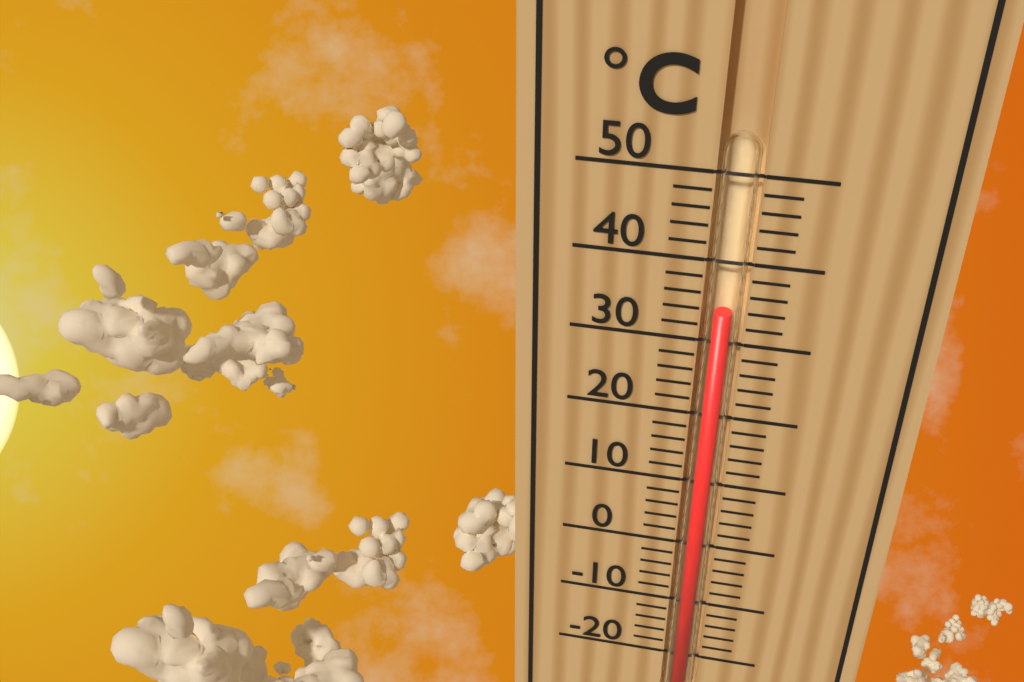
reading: 34 °C
